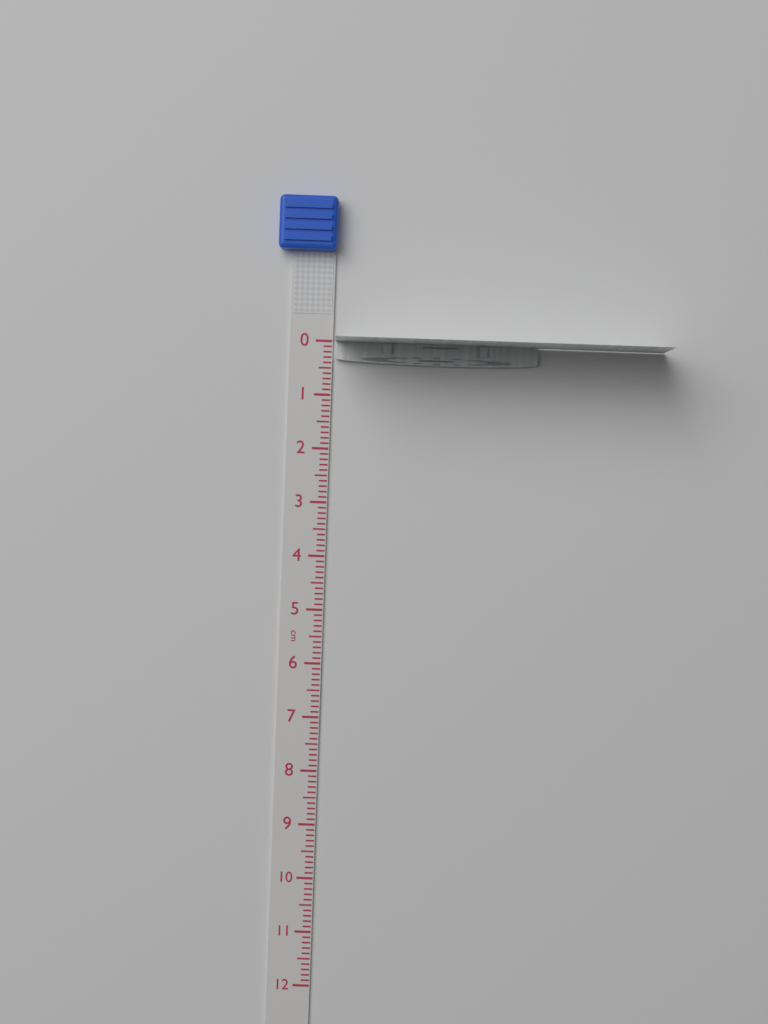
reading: 0.4 cm
